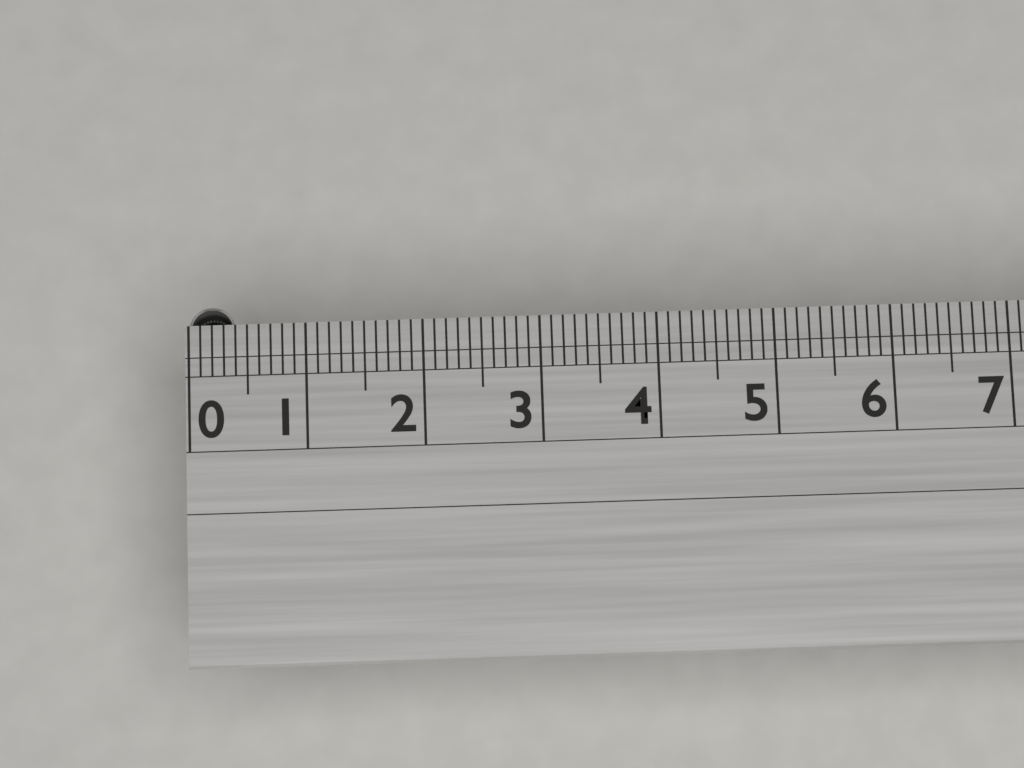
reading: 0.4 (no unit)
